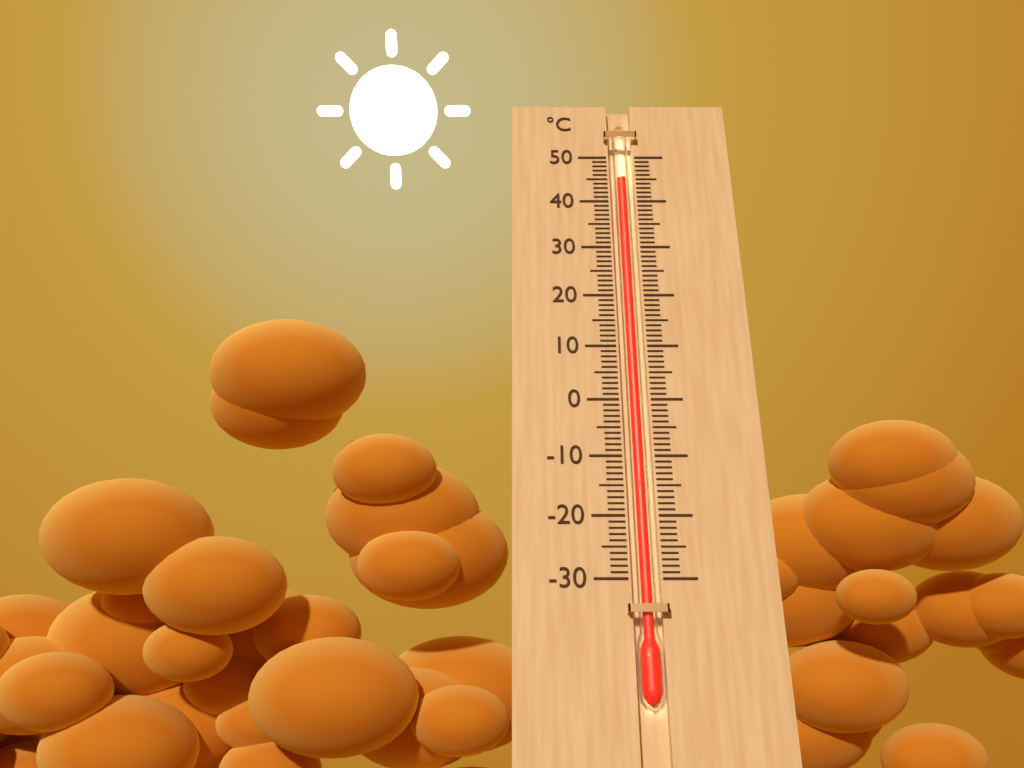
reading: 45 °C
